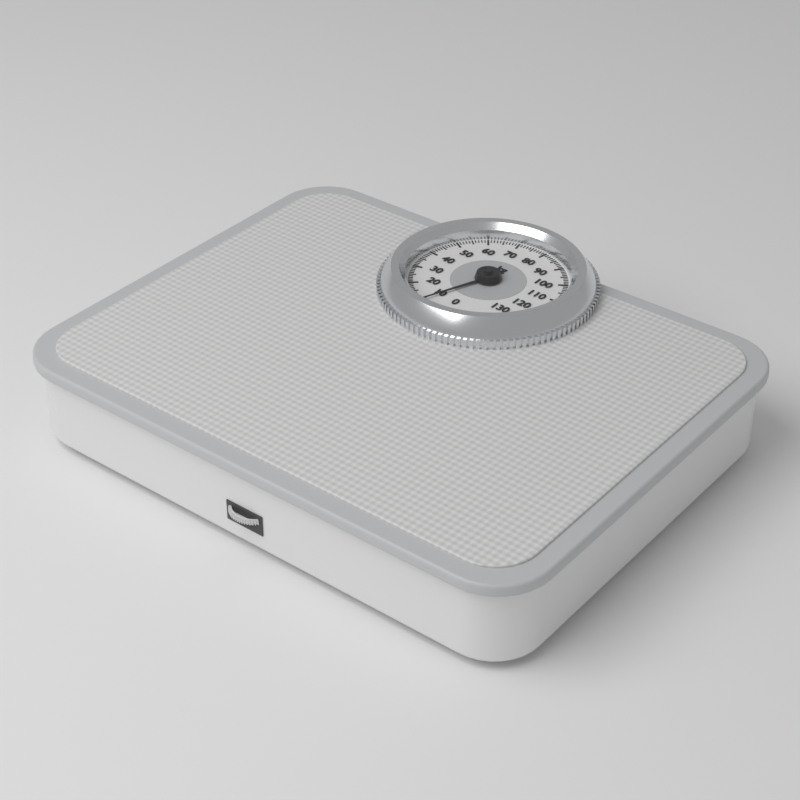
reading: 9 kg
